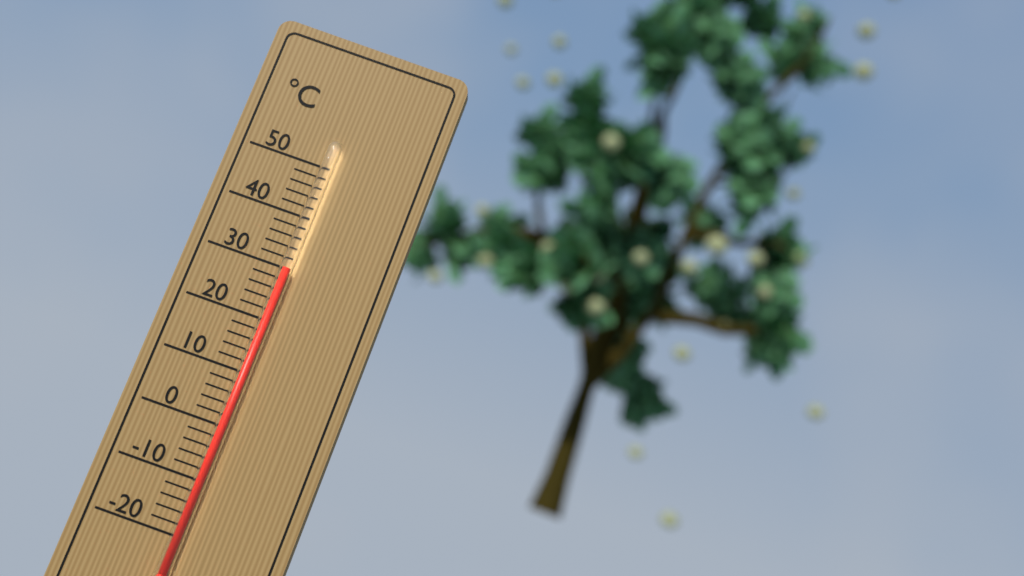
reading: 30 °C
